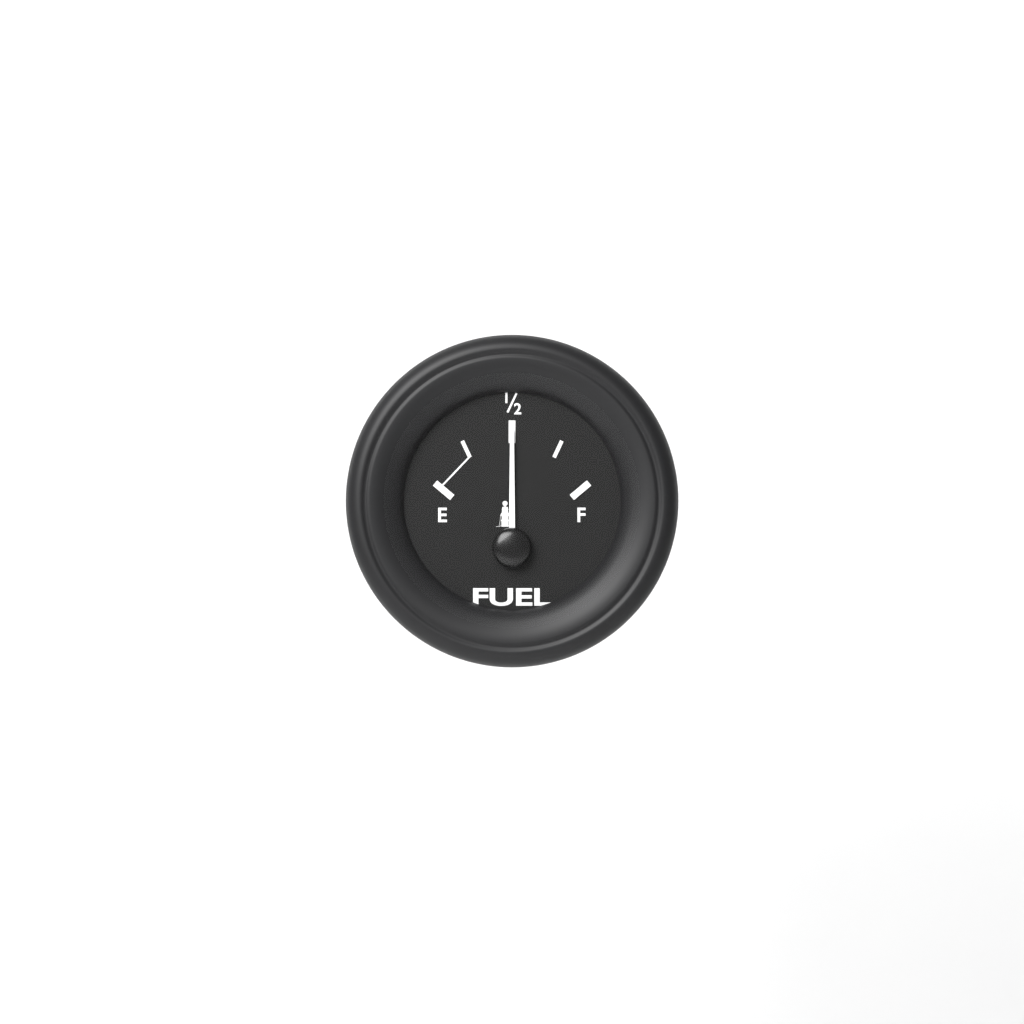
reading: 0.50 (no unit)
